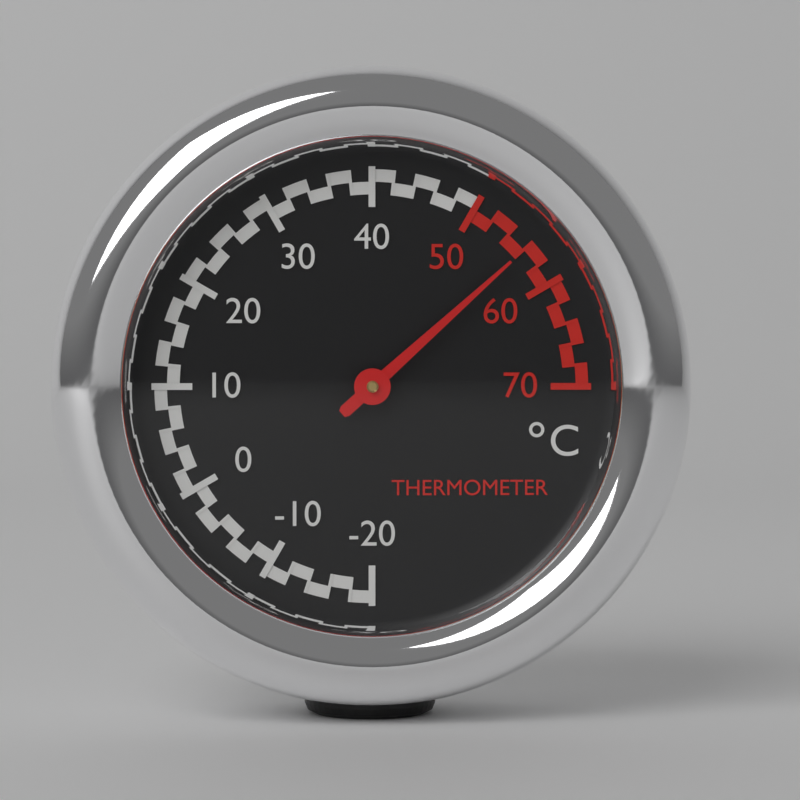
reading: 56 °C
